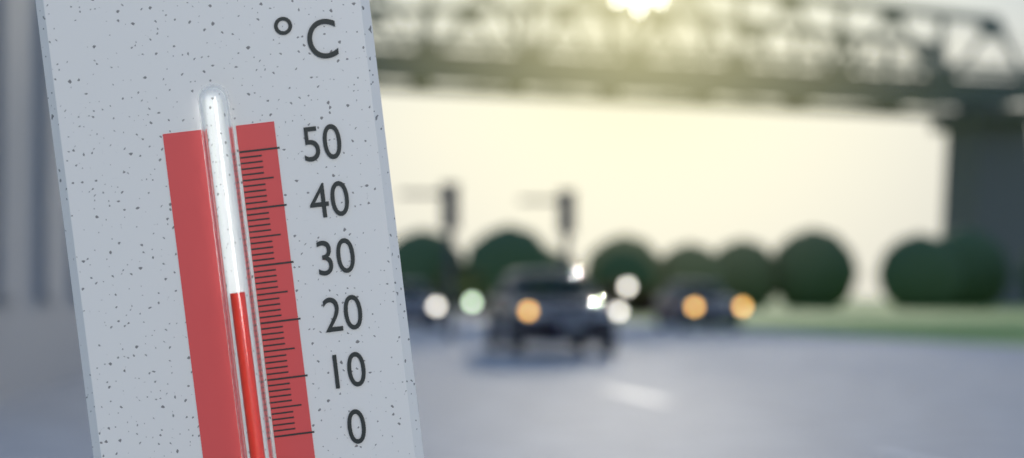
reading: 26 °C
